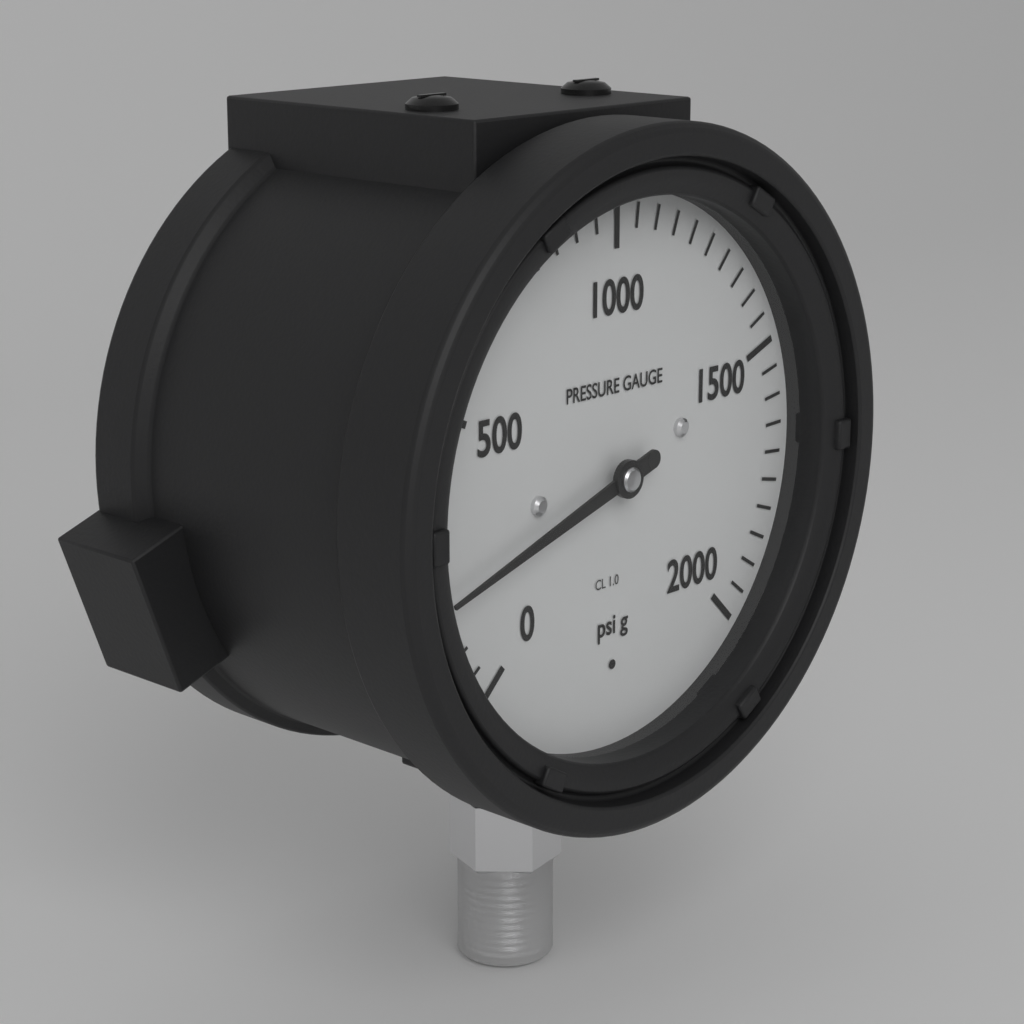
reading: 200 psi
